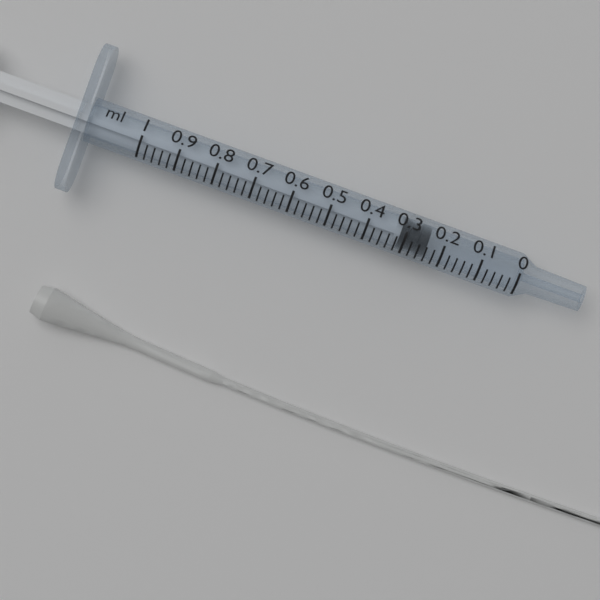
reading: 0.24 ml
